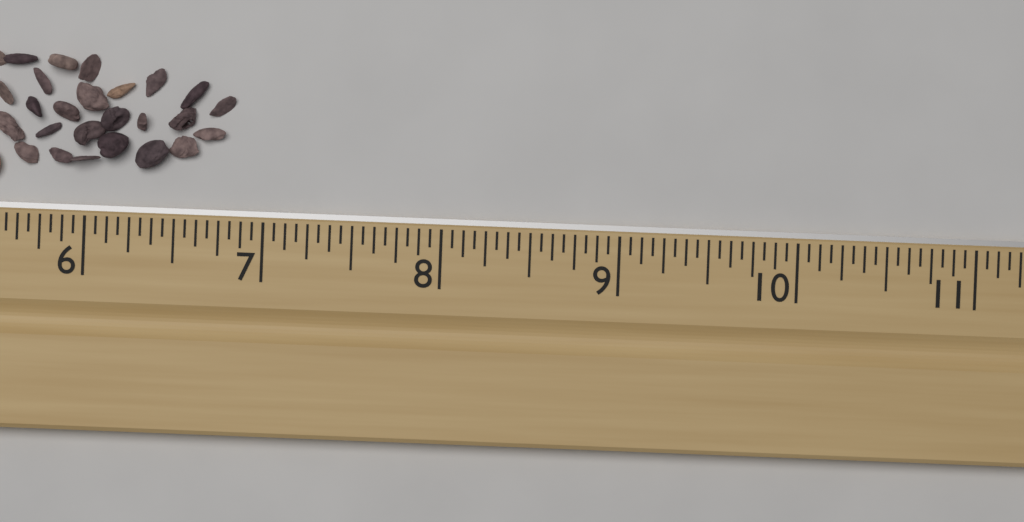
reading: 6.8125 in
